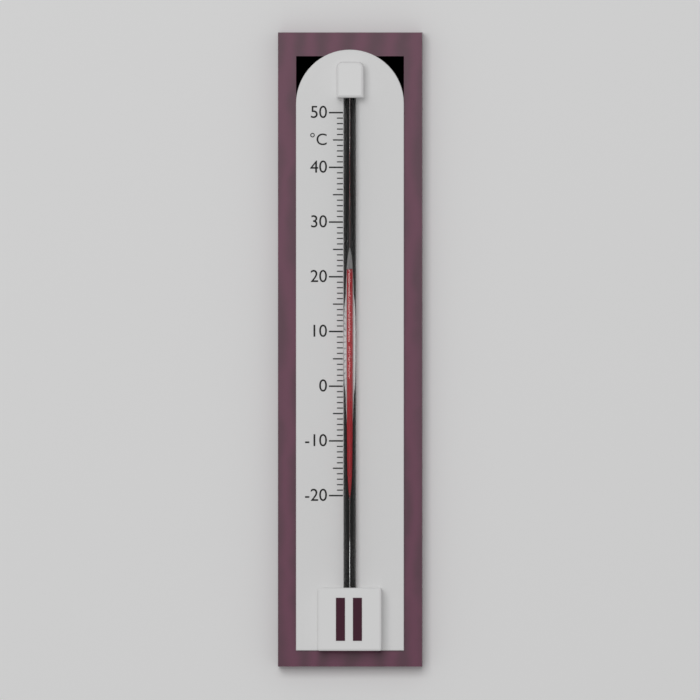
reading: 21 °C
